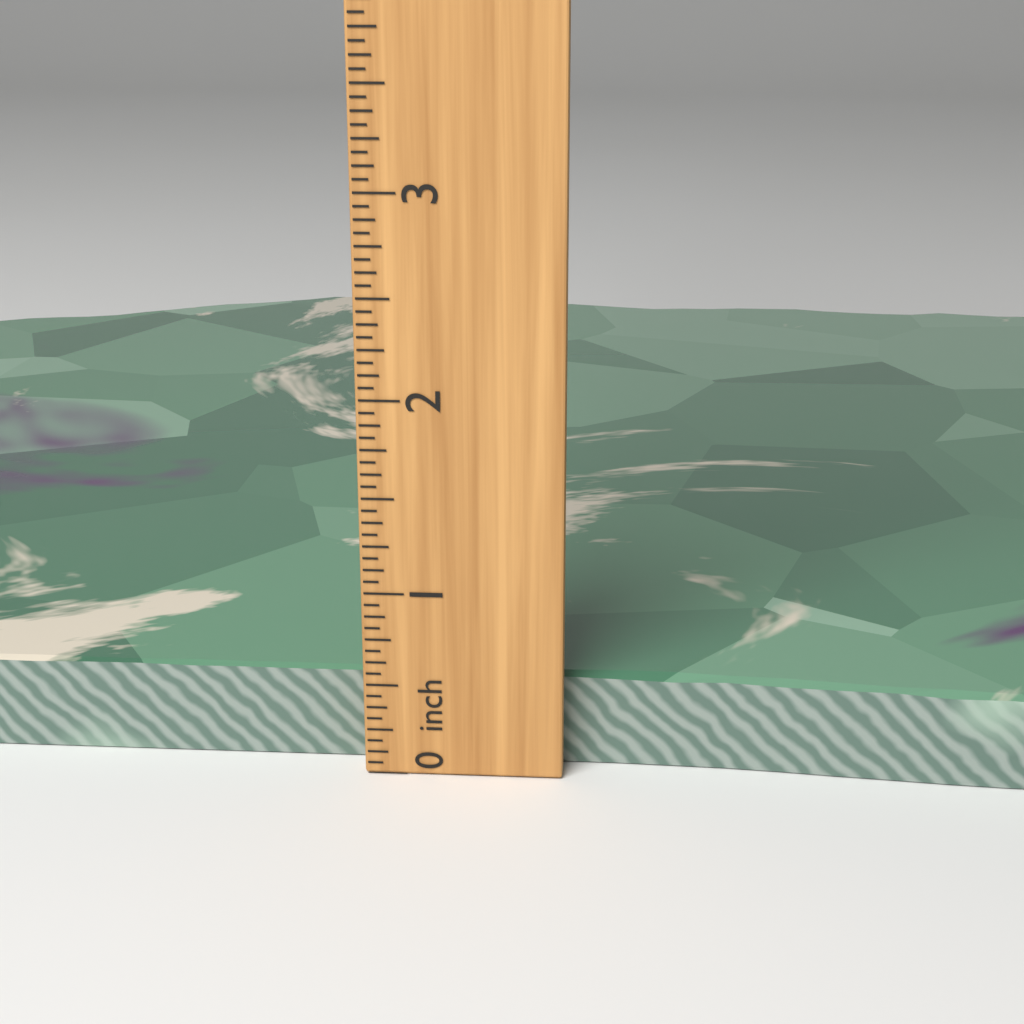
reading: 0.5000 inch
